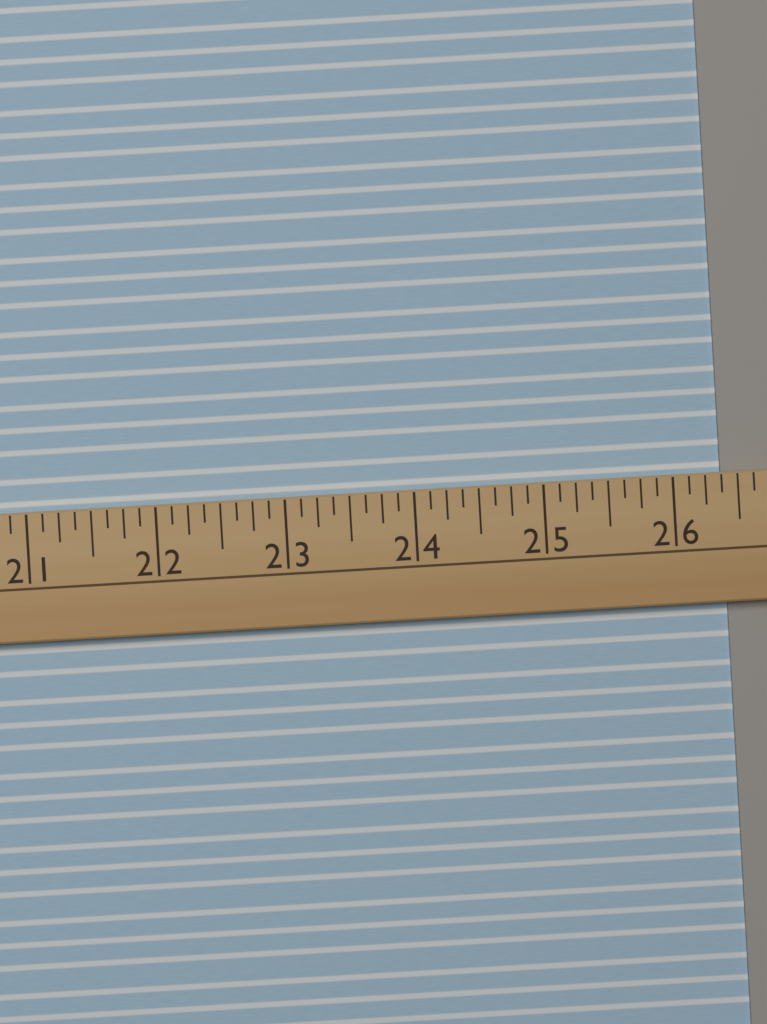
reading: 26.375 (no unit)
